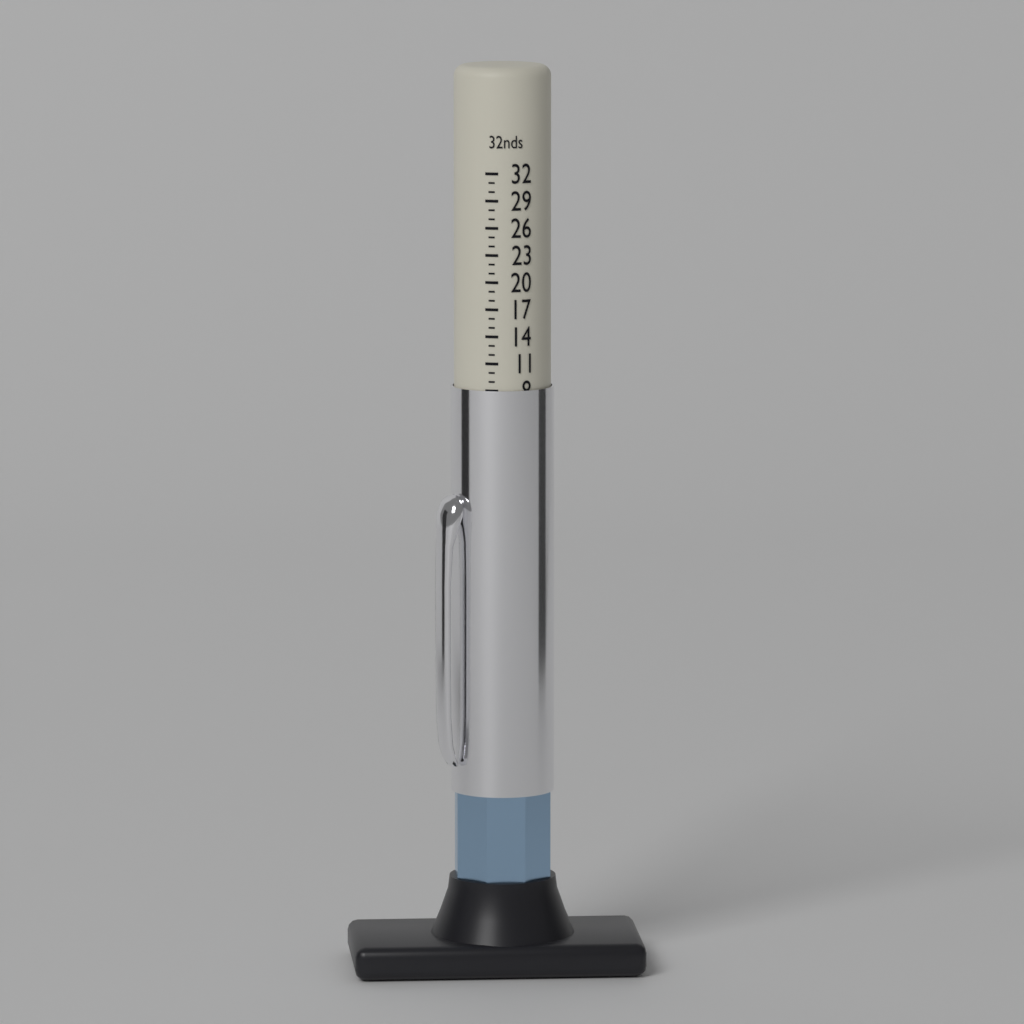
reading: 8 32nds
